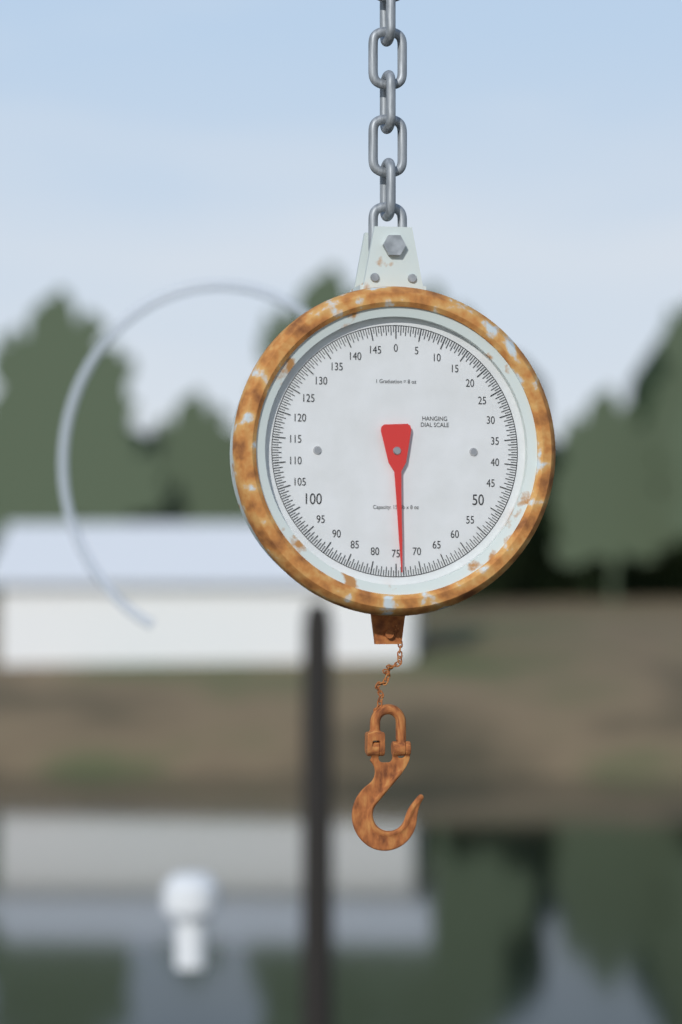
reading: 74.0 lb
